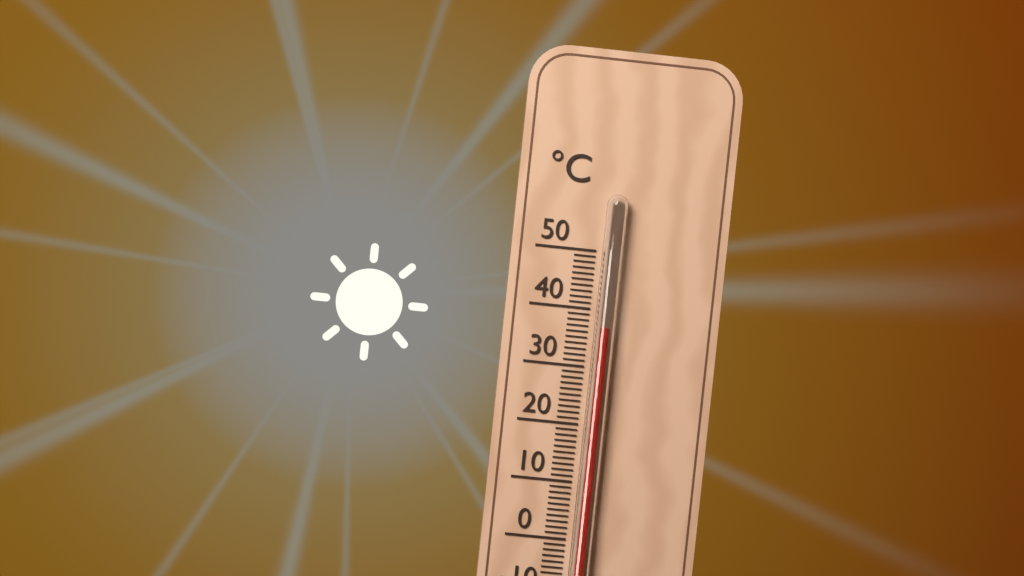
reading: 37 °C
